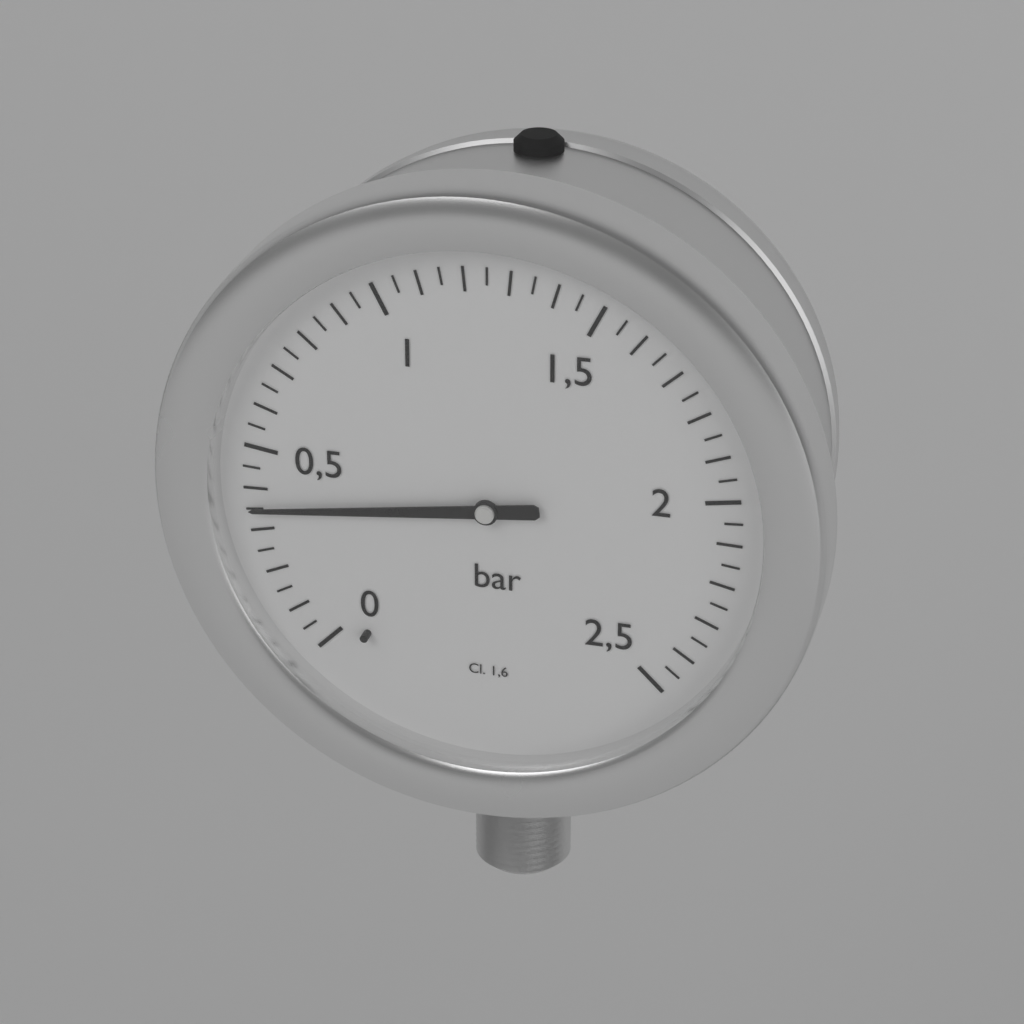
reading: 0.35 bar
